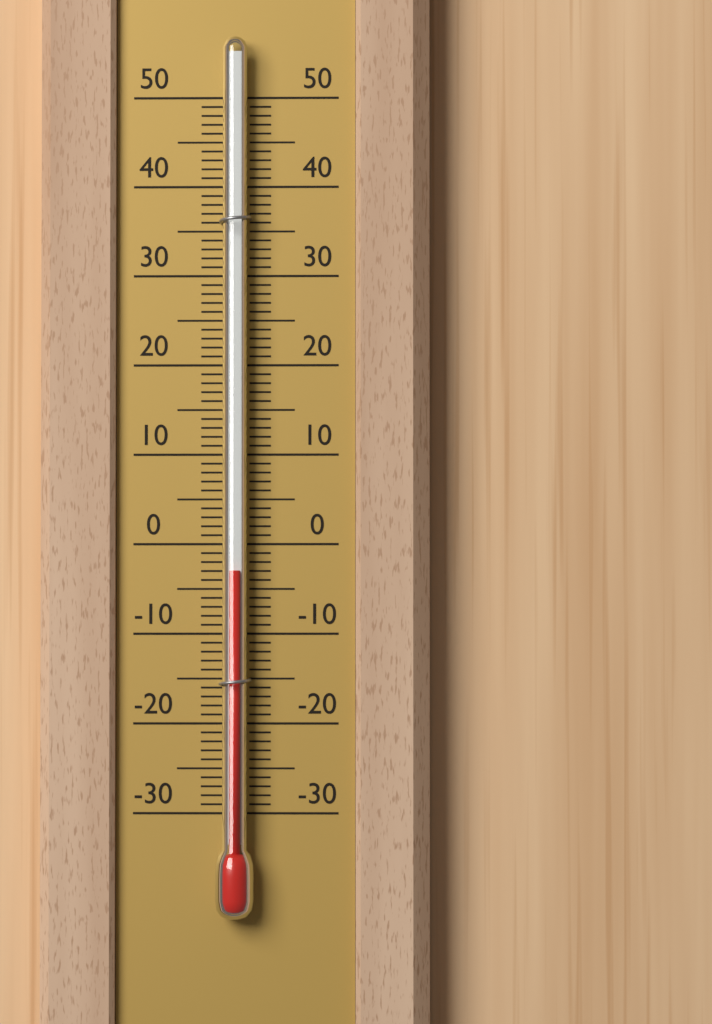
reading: -3 (no unit)
